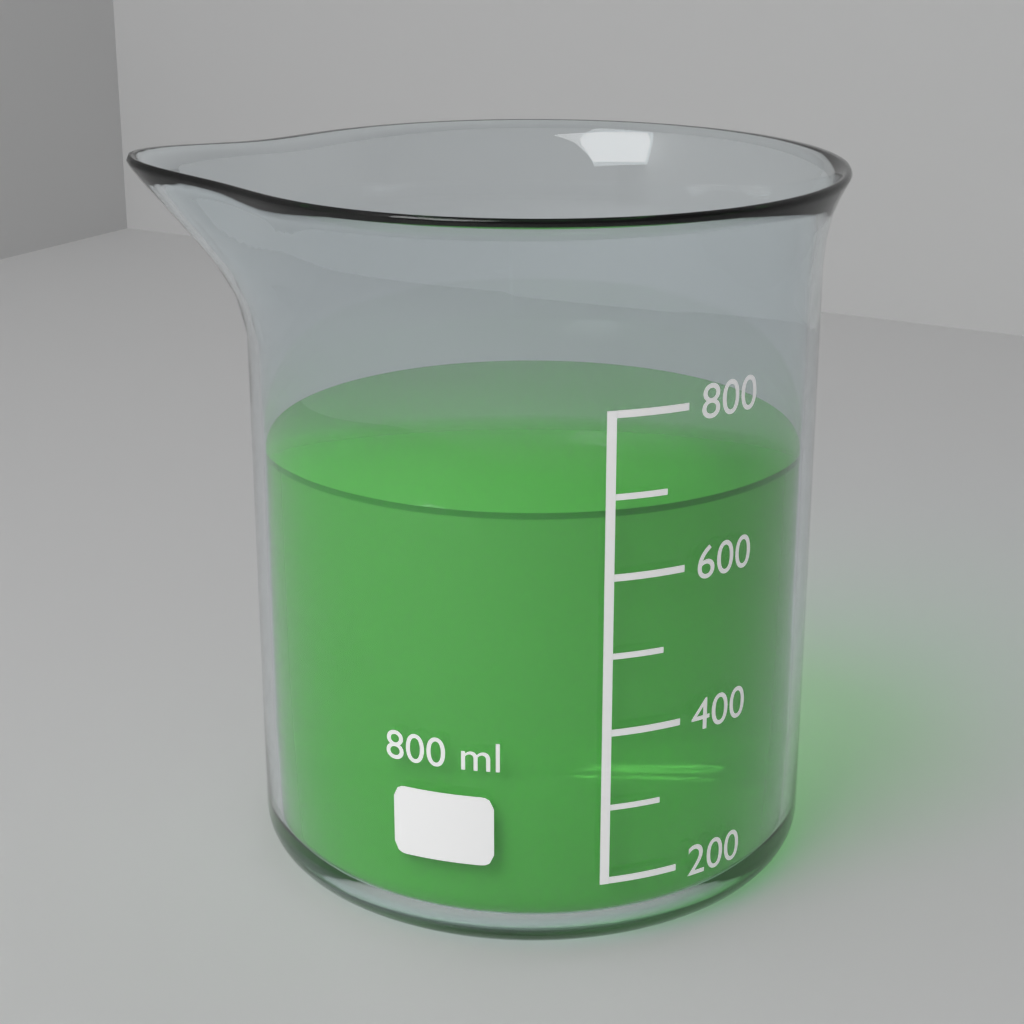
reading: 680 ml
